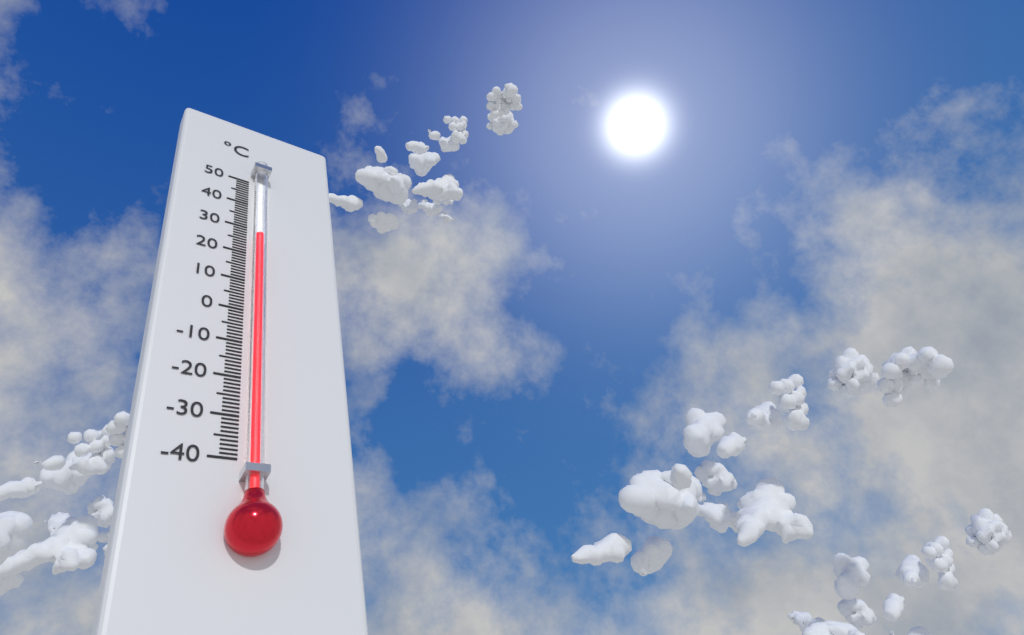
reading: 26 °C
